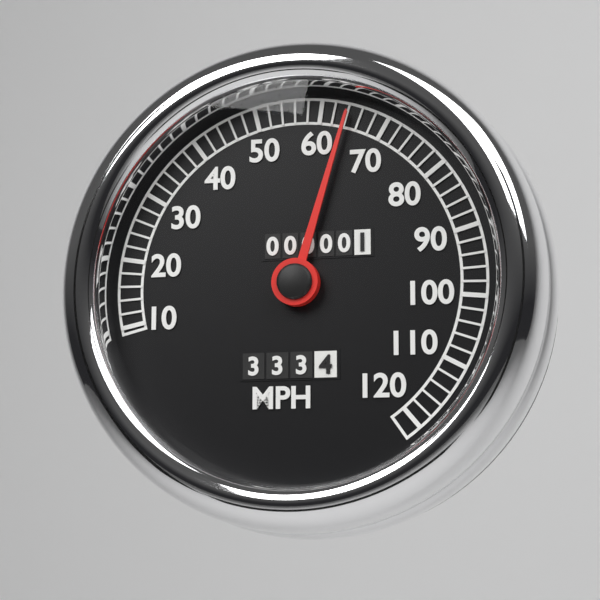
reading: 64 MPH
